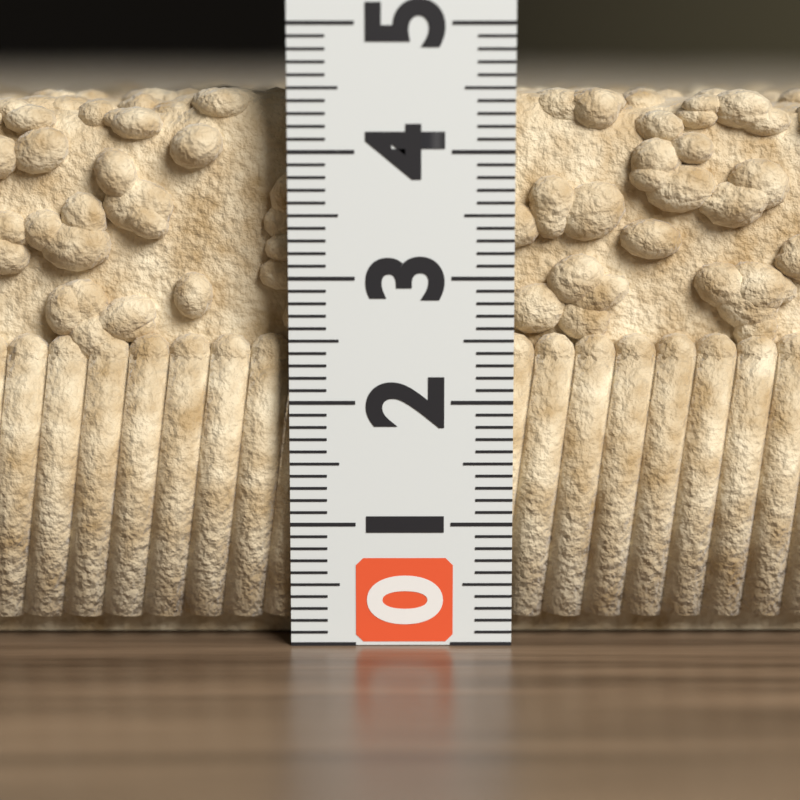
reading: 4.5 (no unit)
